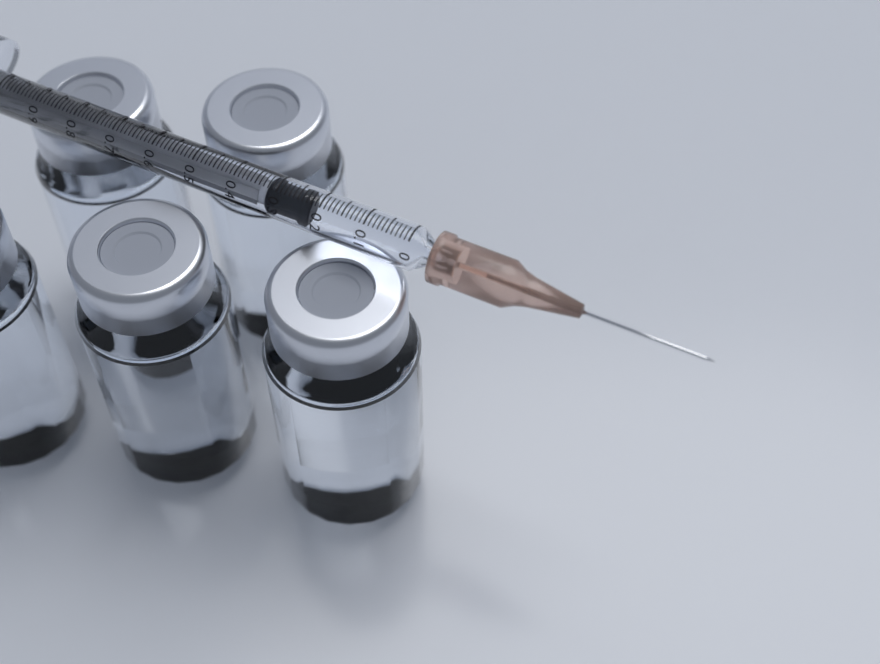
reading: 0.22 ml
